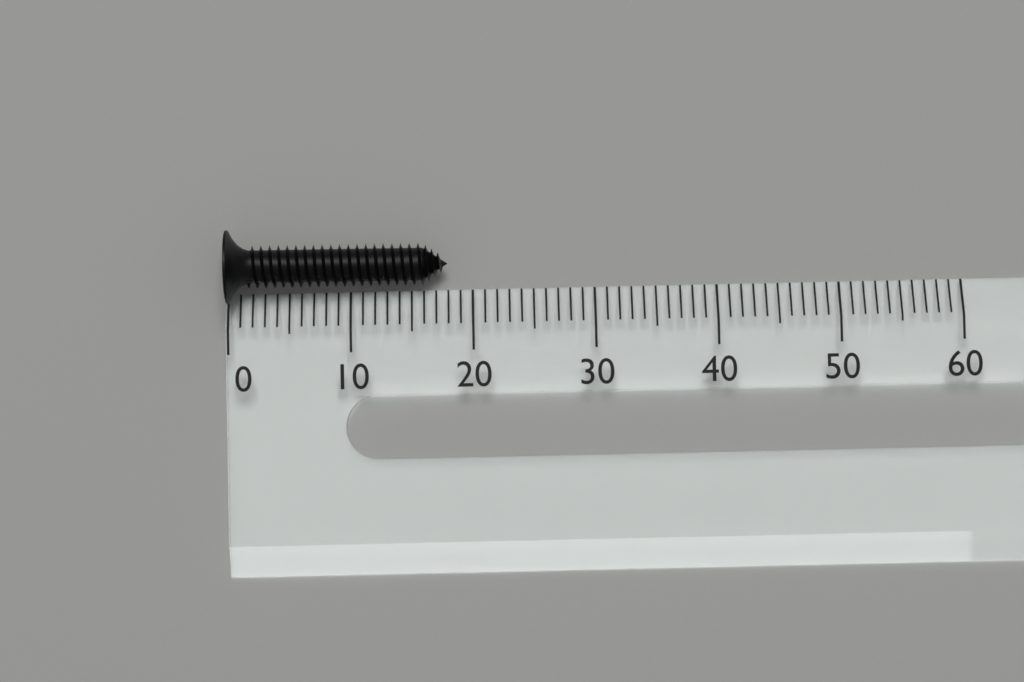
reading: 18 (no unit)
